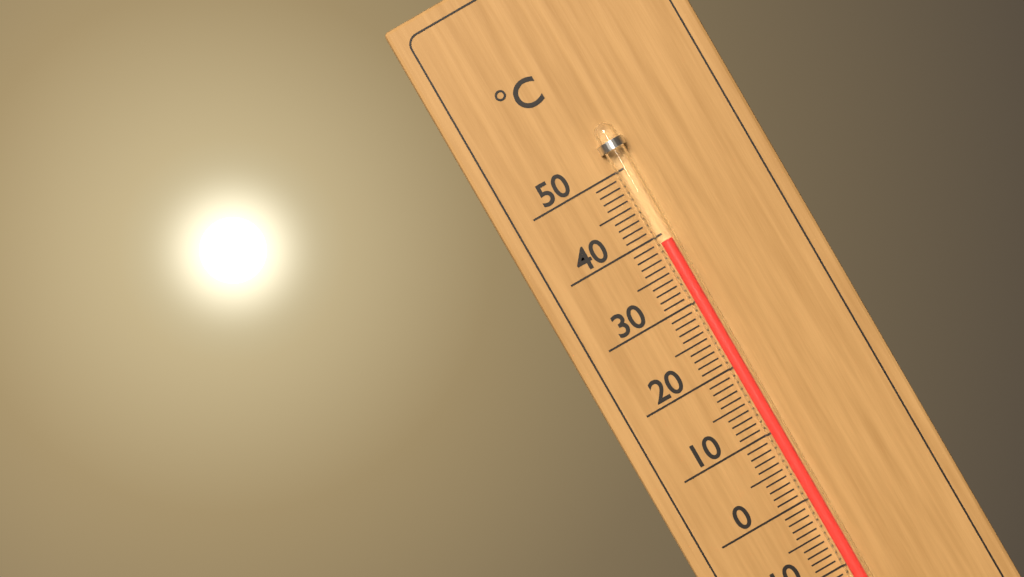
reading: 39 °C
